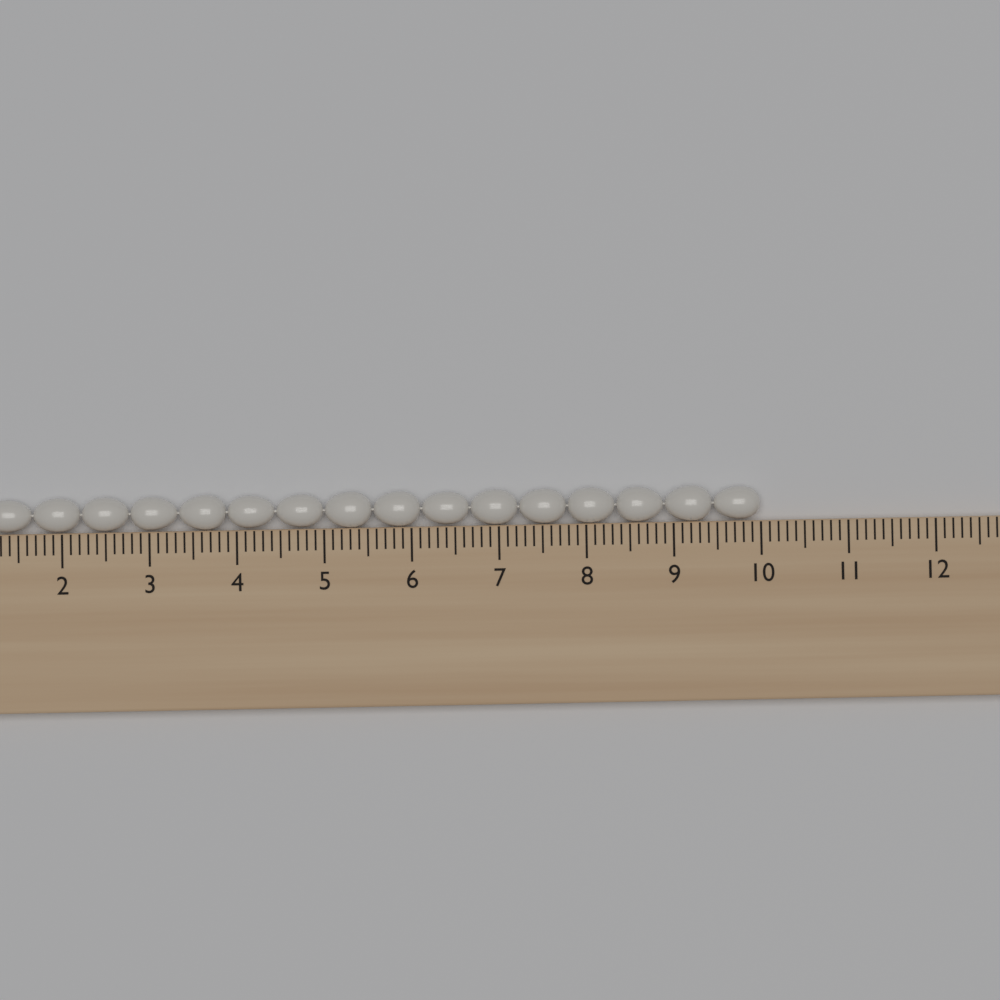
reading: 10.0 cm
